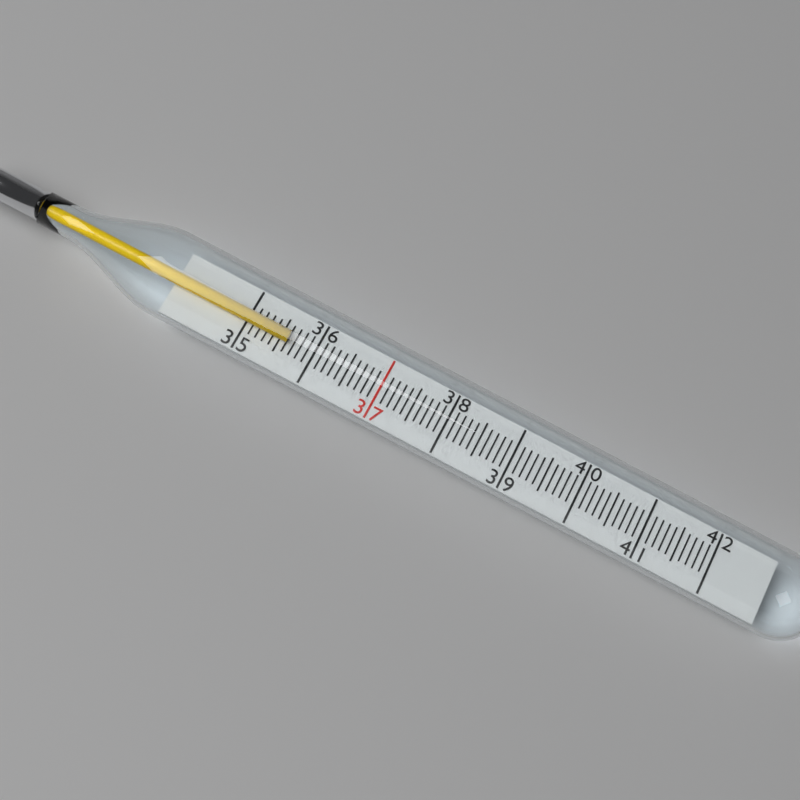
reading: 35.6 (no unit)
